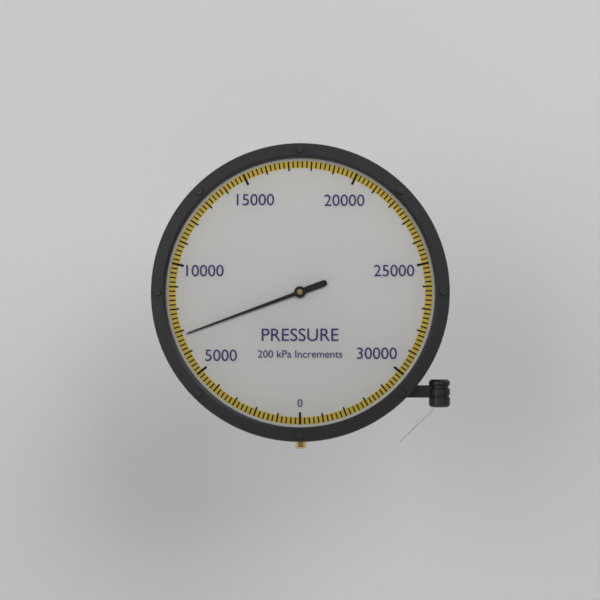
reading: 6800 kPa
